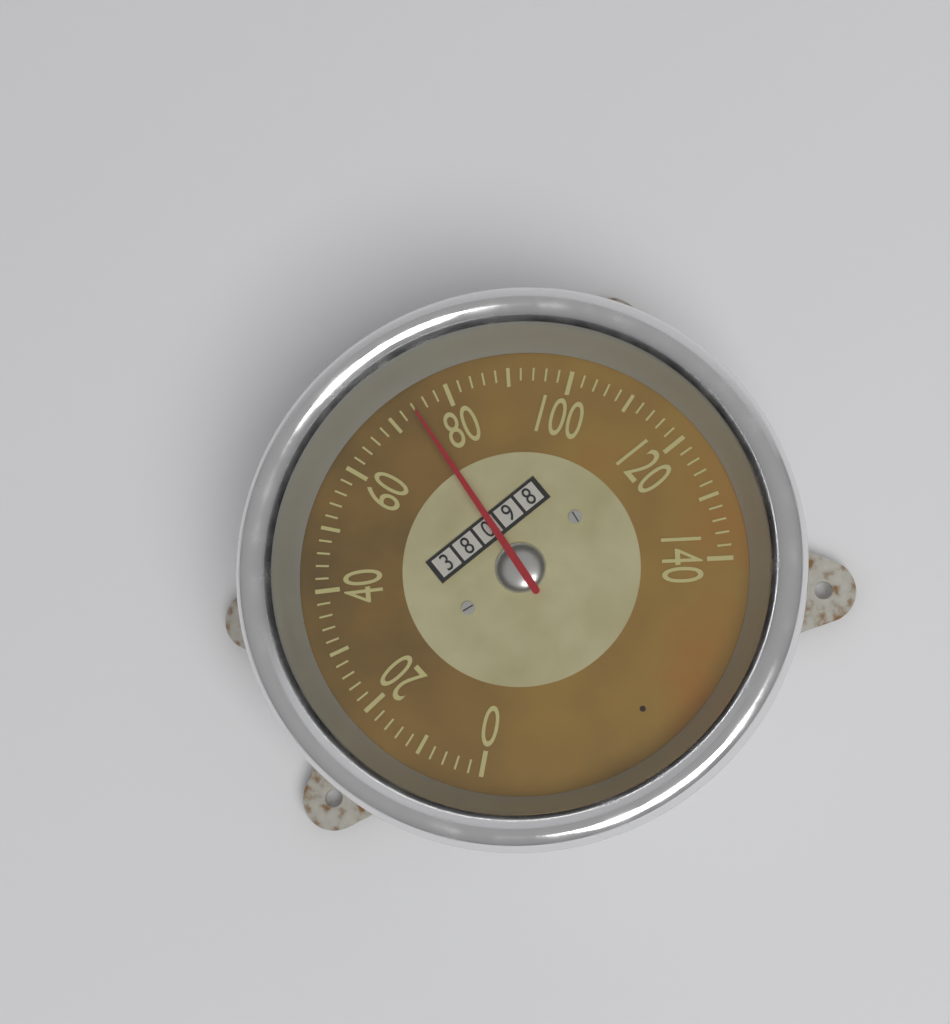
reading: 74 (no unit)
